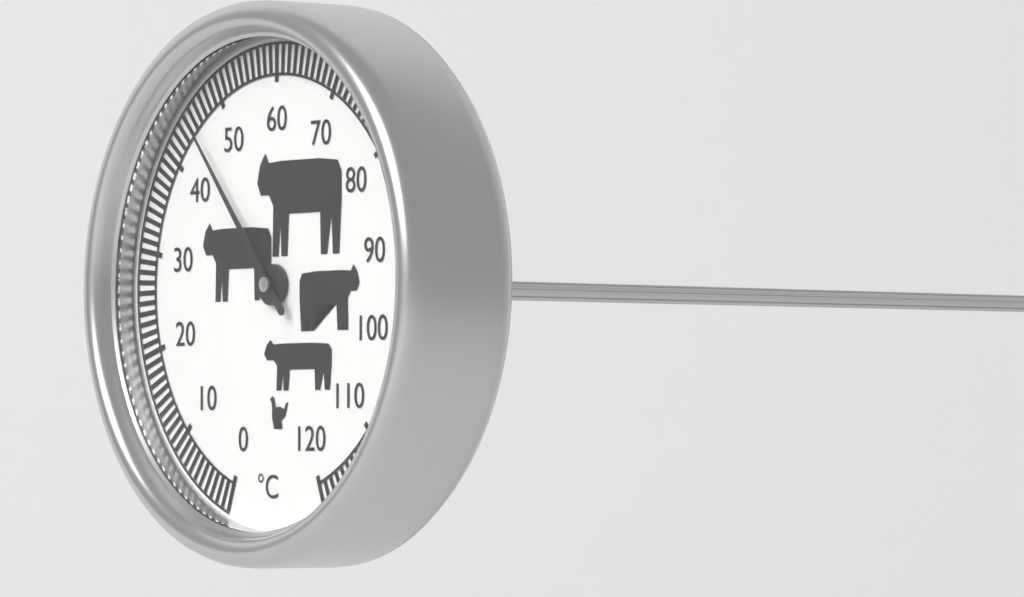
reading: 45 °C
